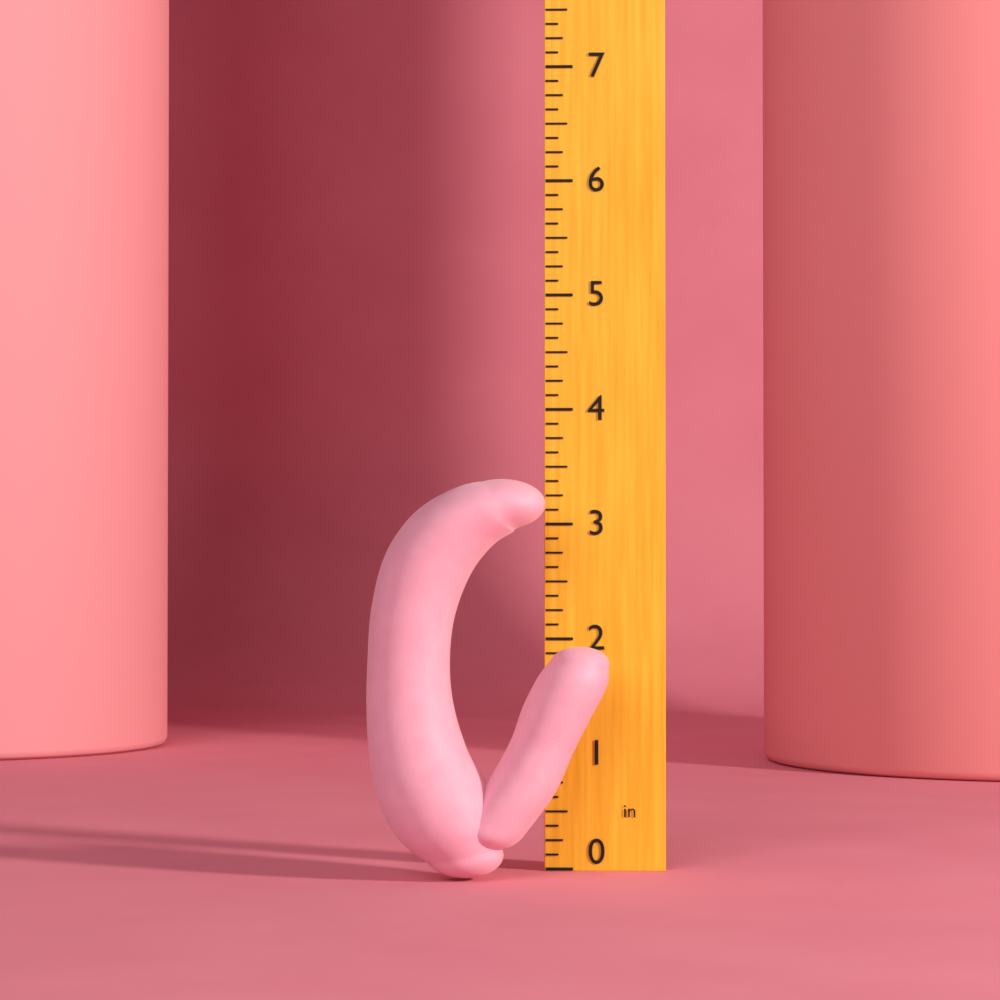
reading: 3.375 in
